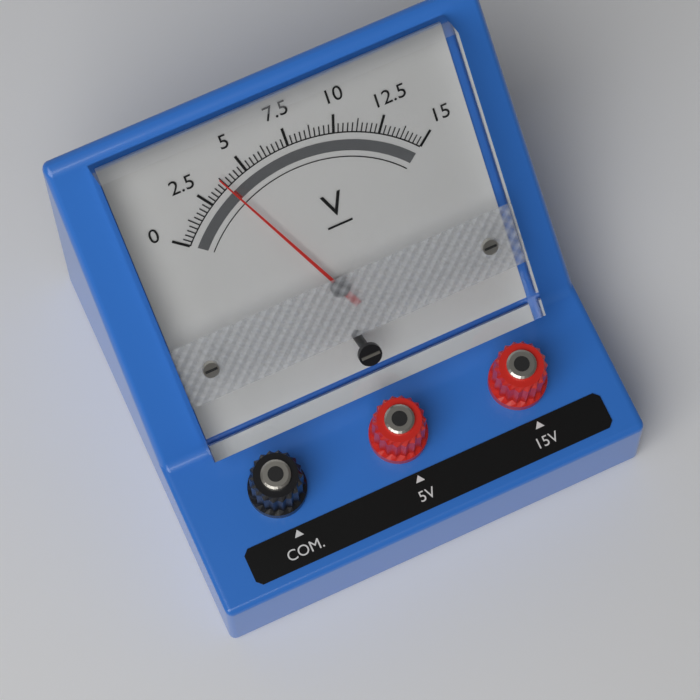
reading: 3.75 V
